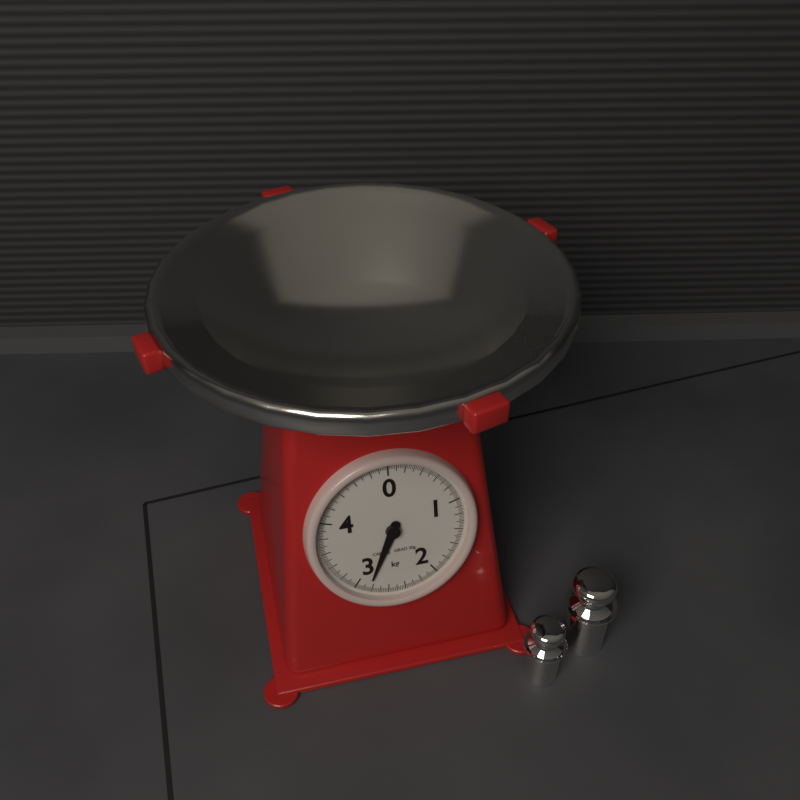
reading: 2.84 kg
